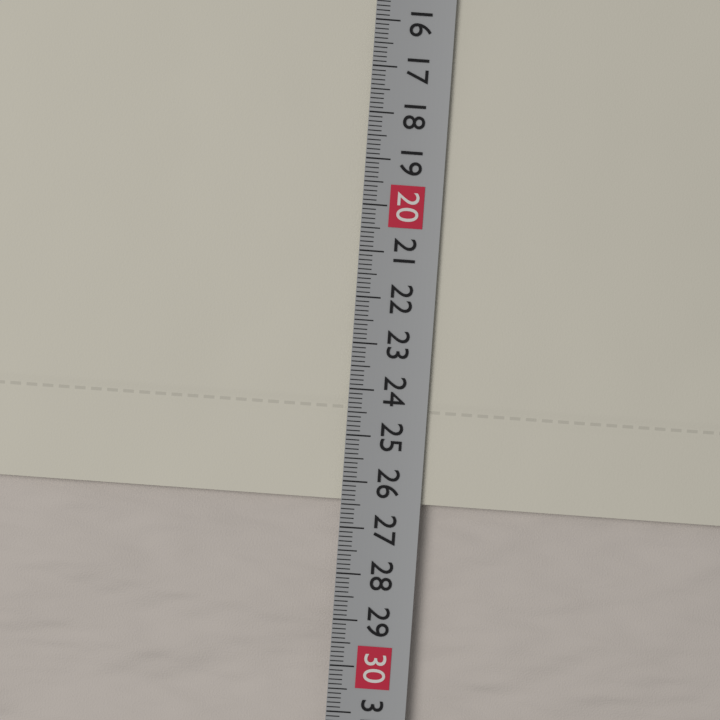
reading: 26.4 cm
